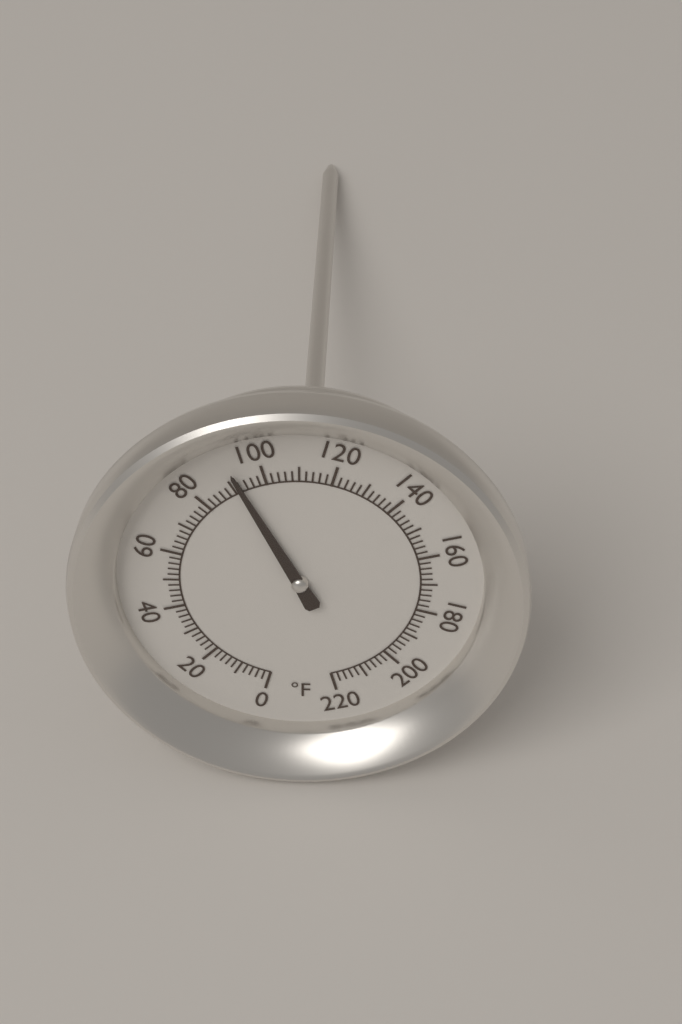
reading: 92 °F
